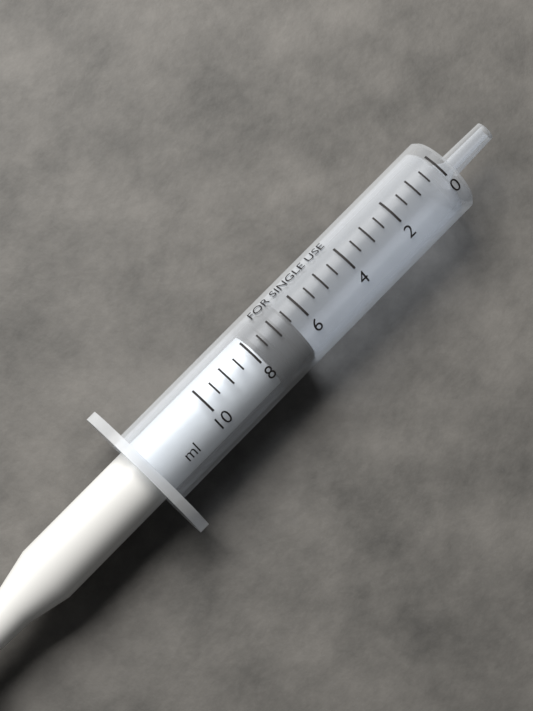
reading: 6.5 ml
